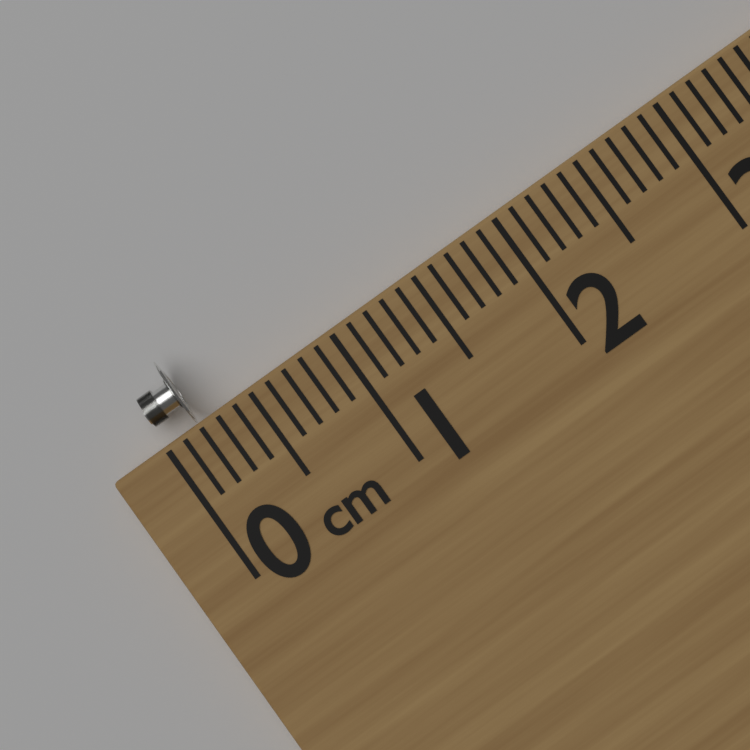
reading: 0.2 cm
